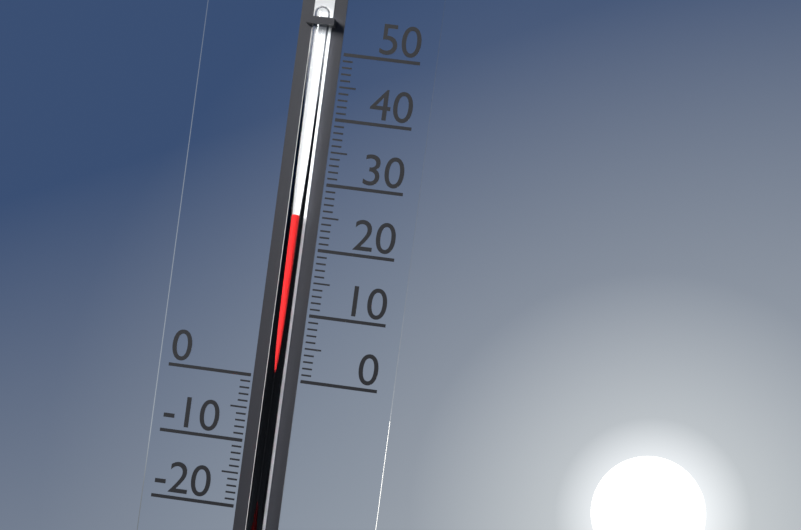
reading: 25 (no unit)
